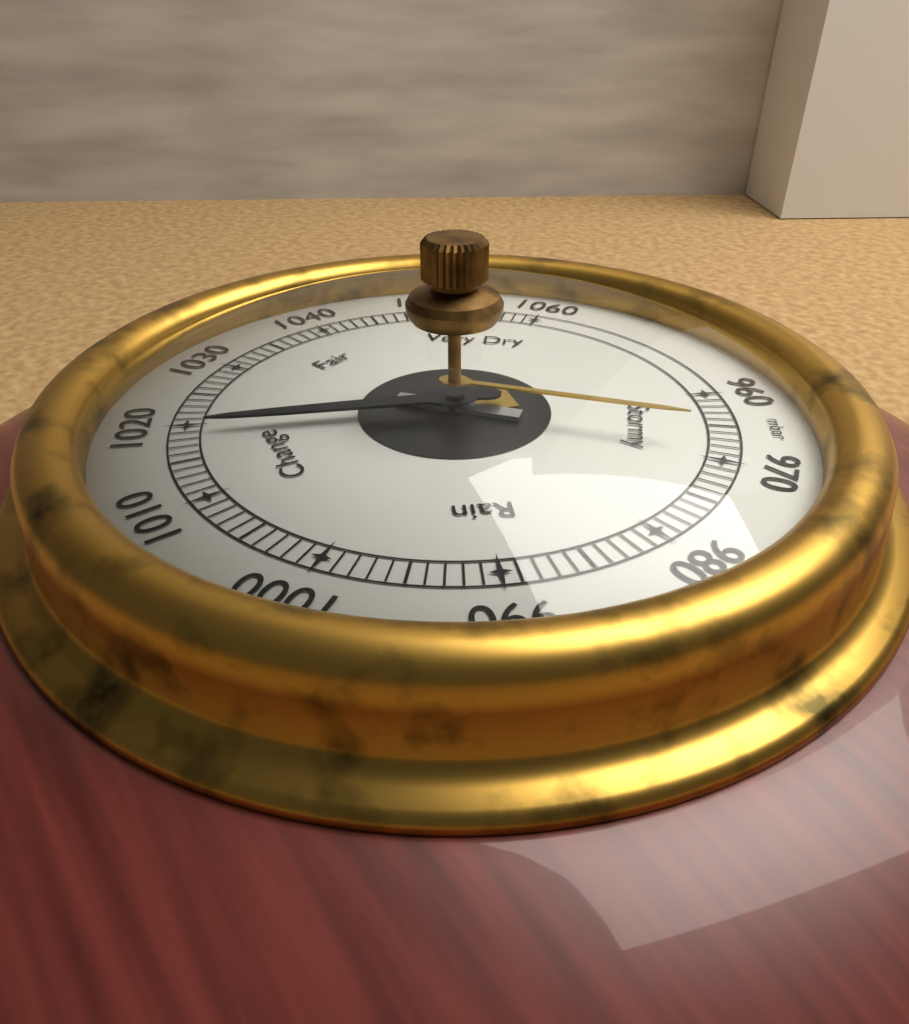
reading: 1019 mbar
